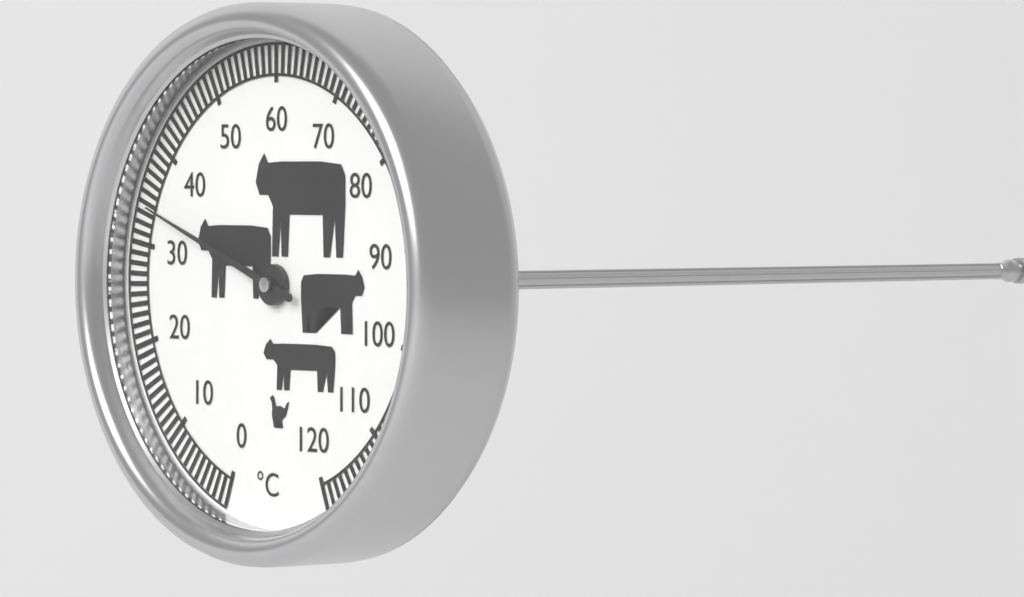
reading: 34 °C
